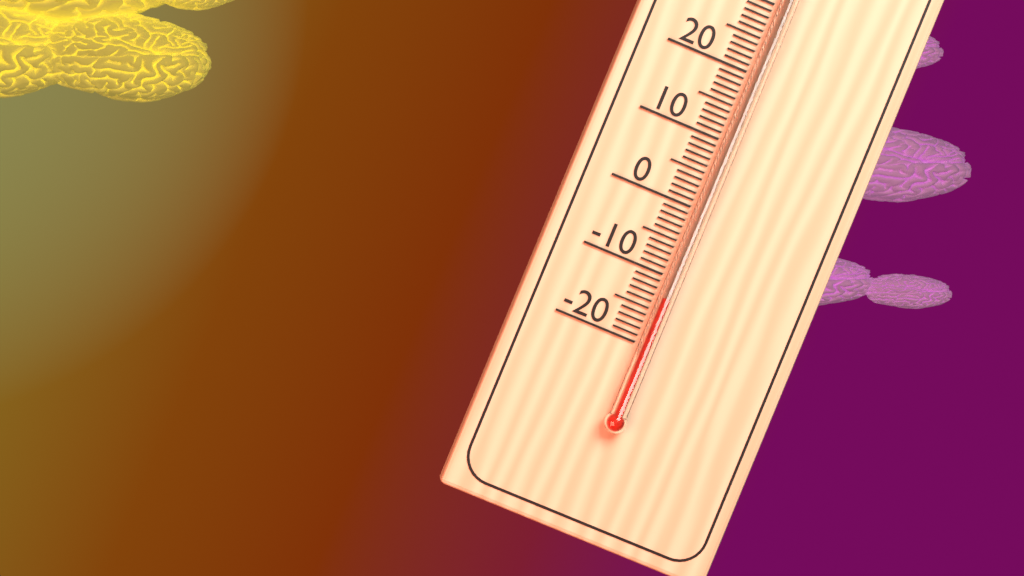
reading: -13 °C
